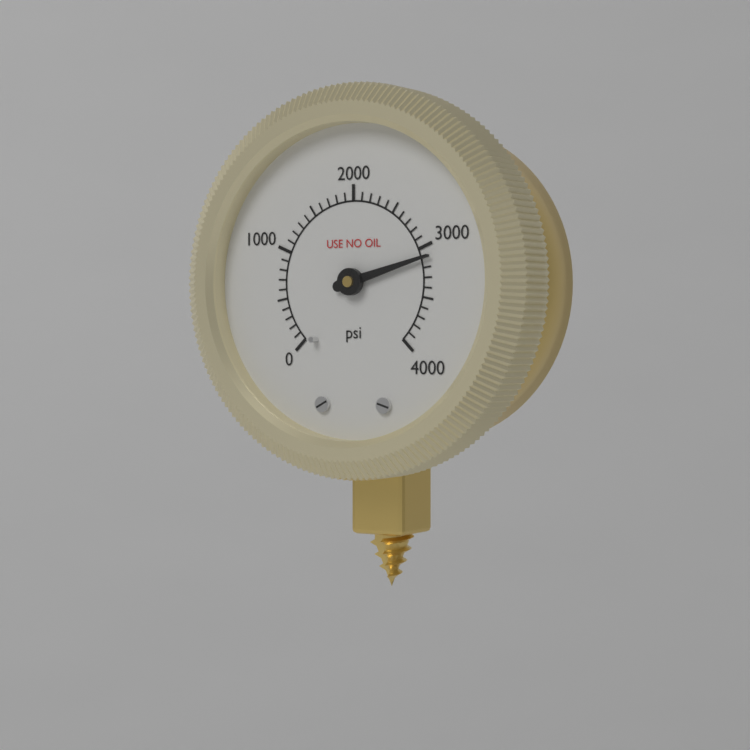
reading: 3100 psi
